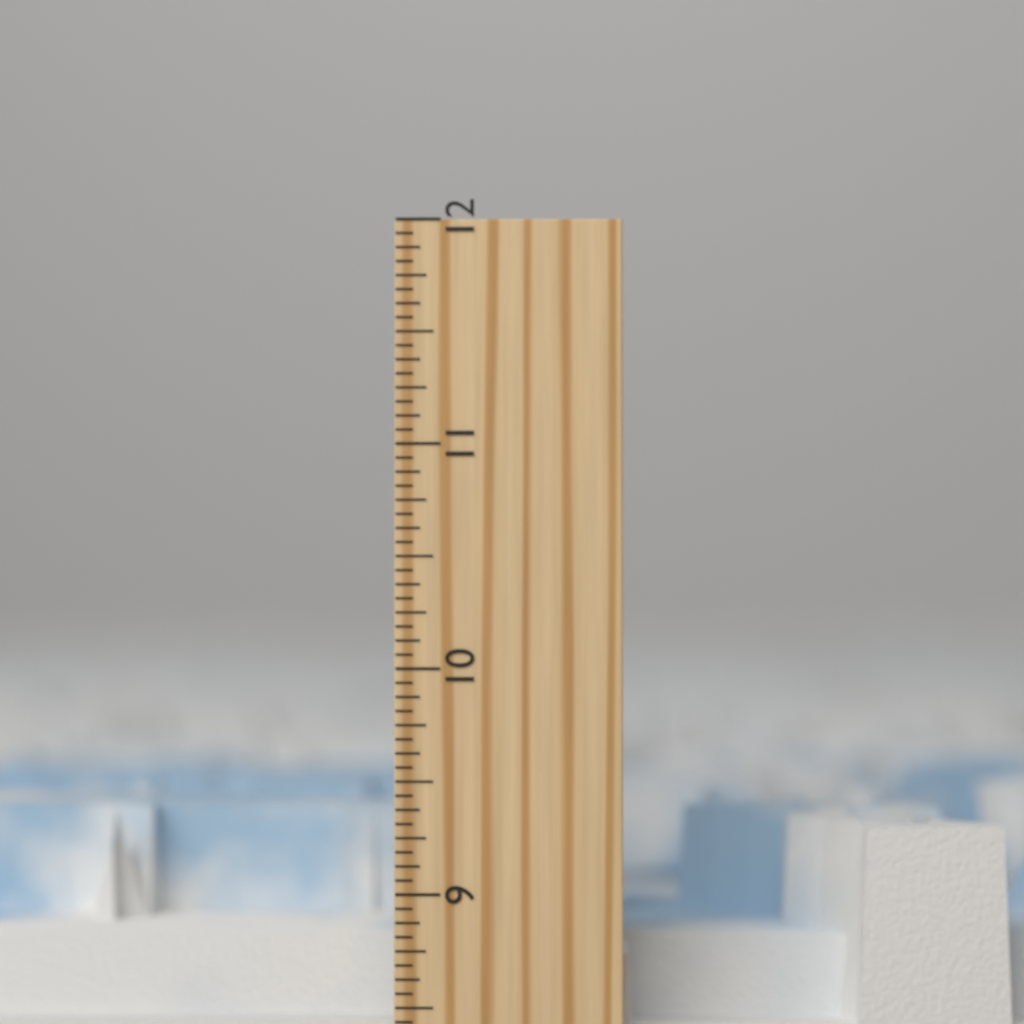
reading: 9.3125 inch
